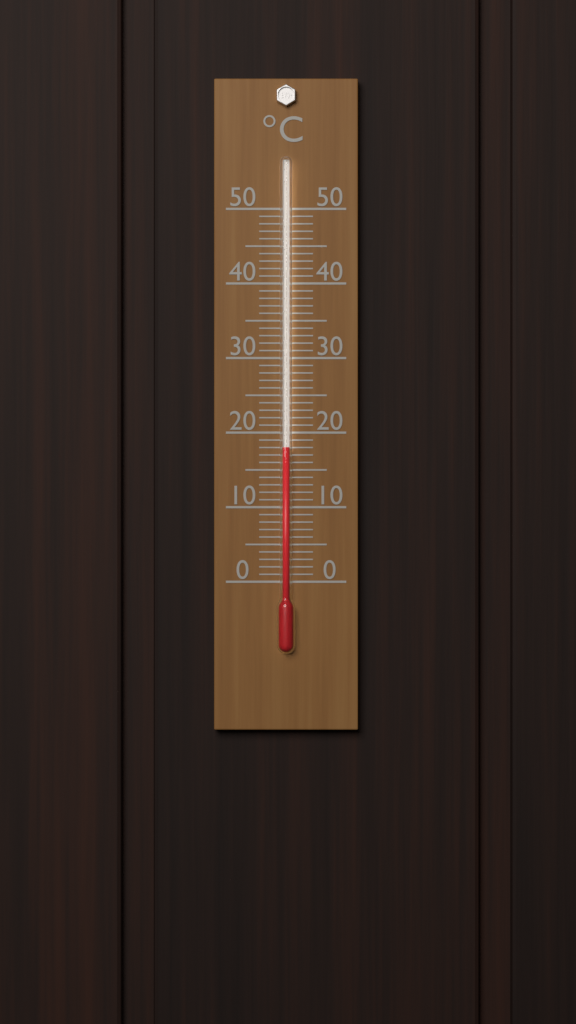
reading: 18 °C
